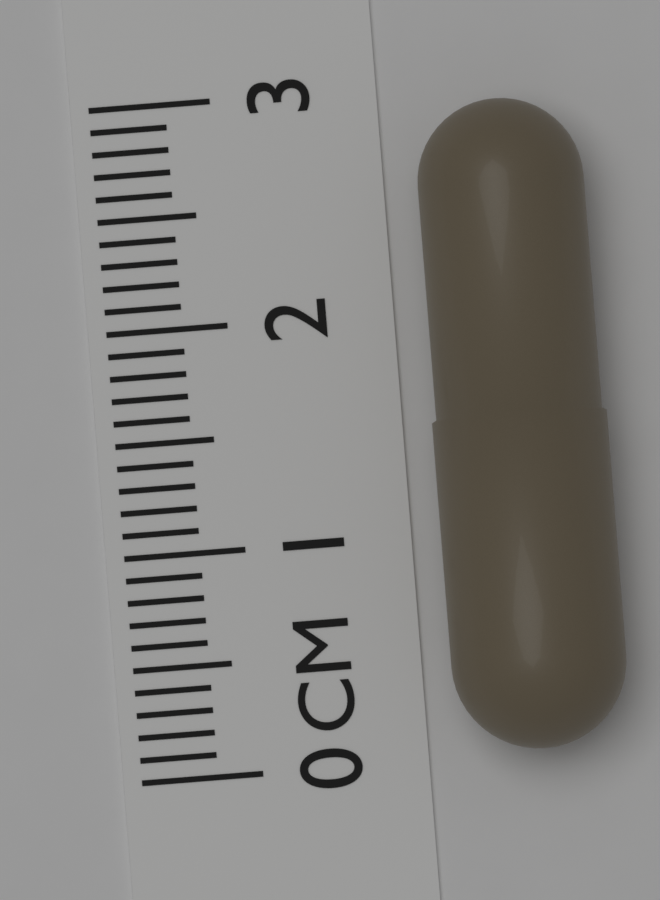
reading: 2.9 cm
